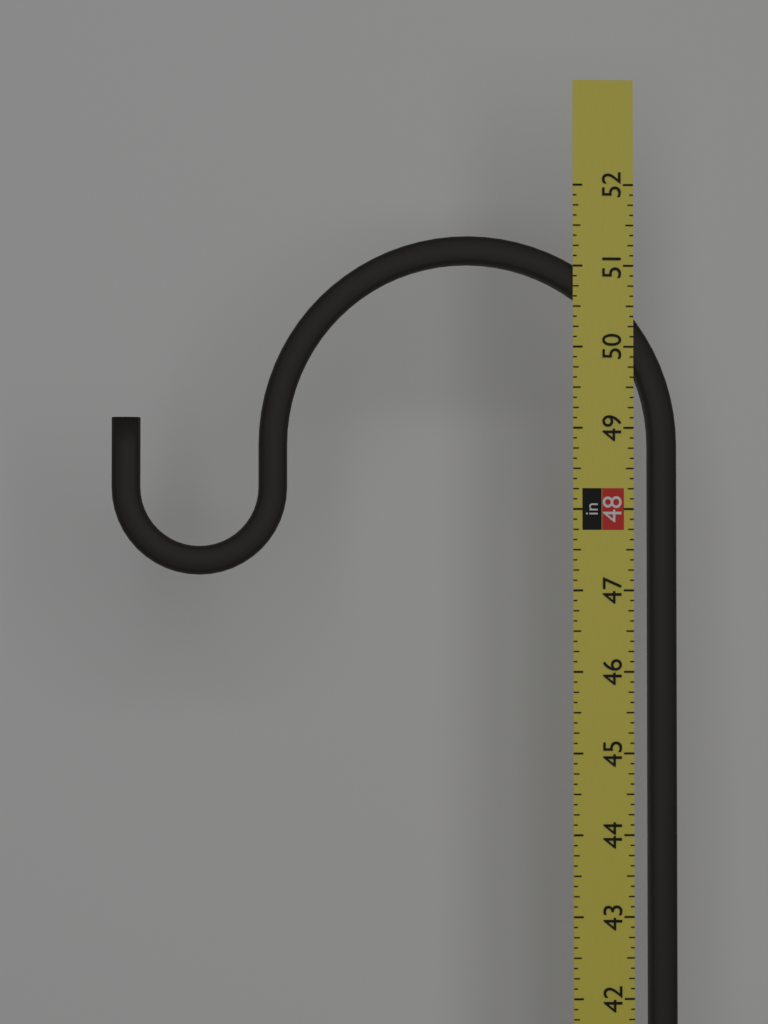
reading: 51.375 in
